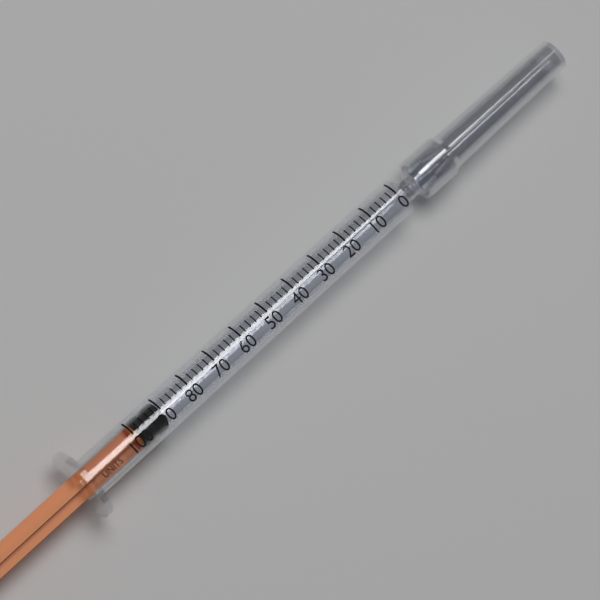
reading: 90 units
